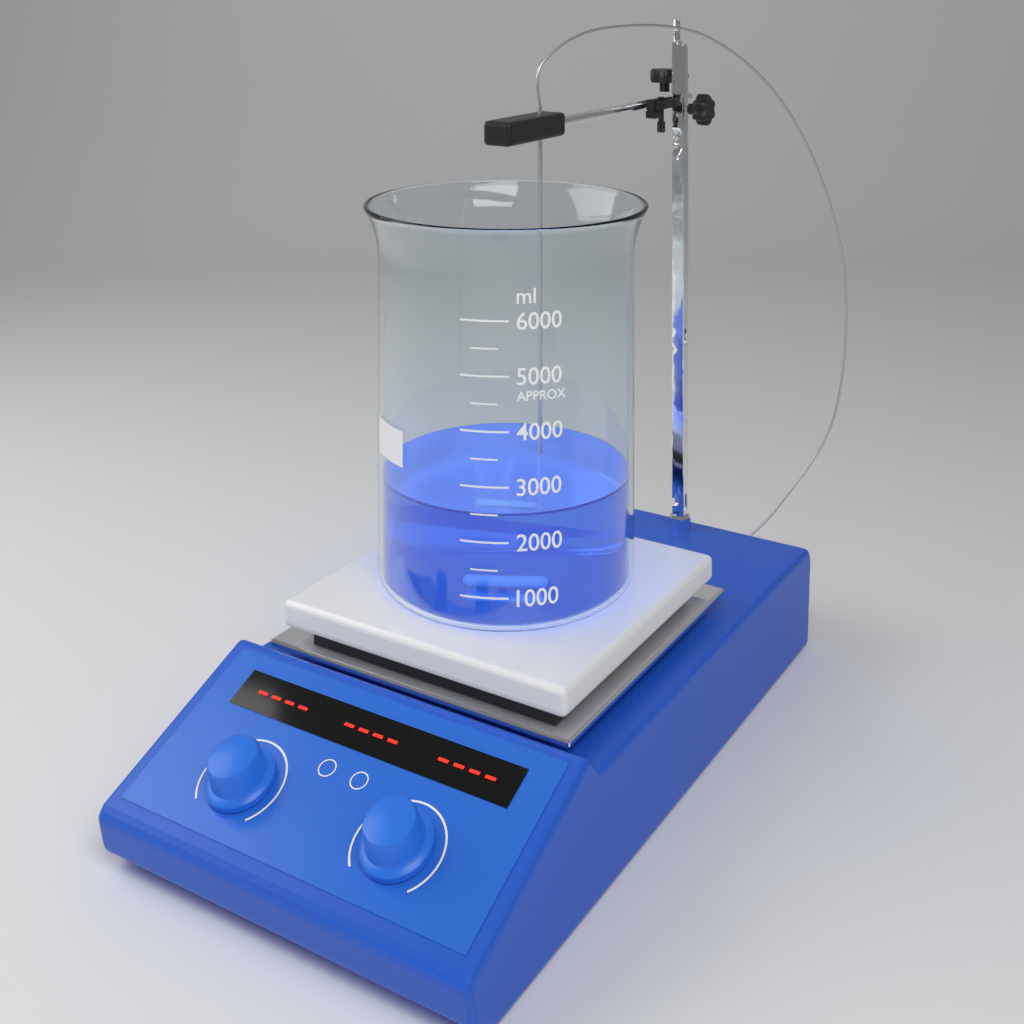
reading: 2500 ml
